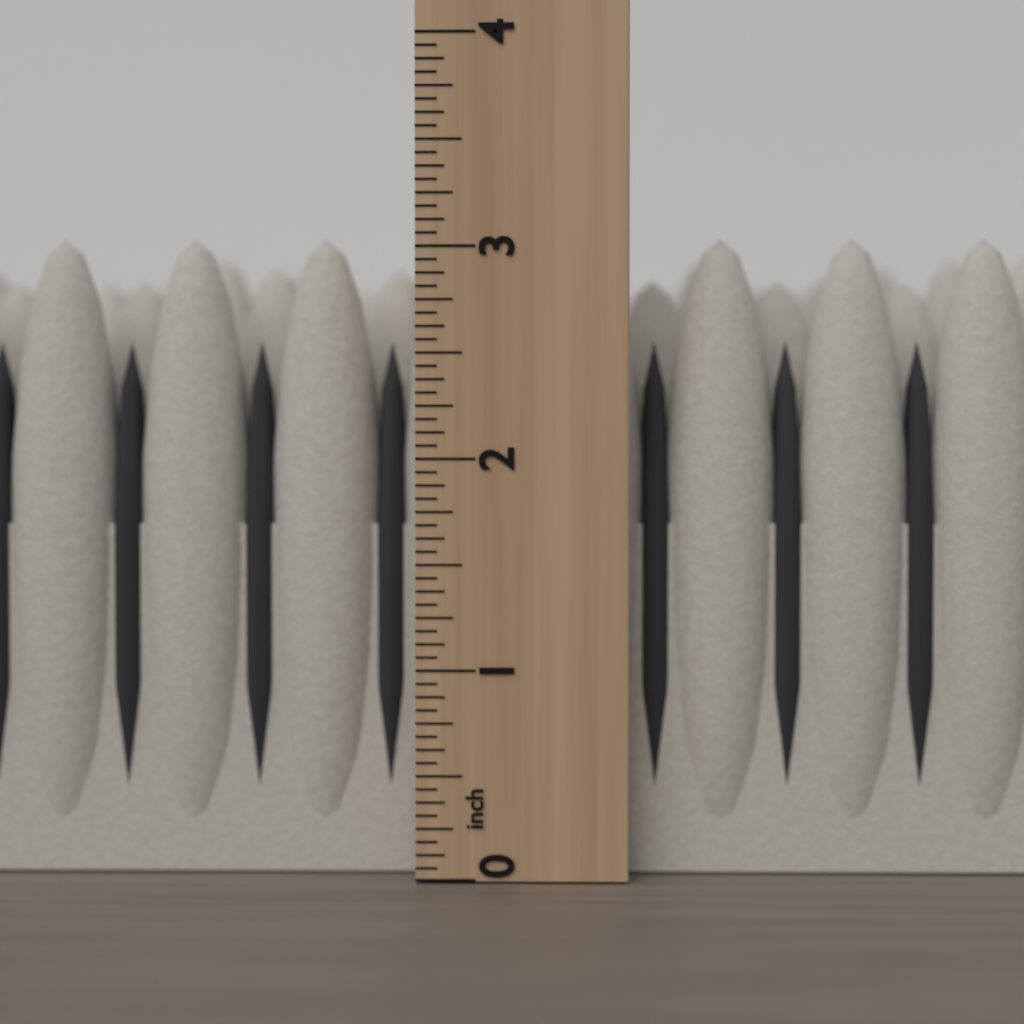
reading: 3.0625 inch
